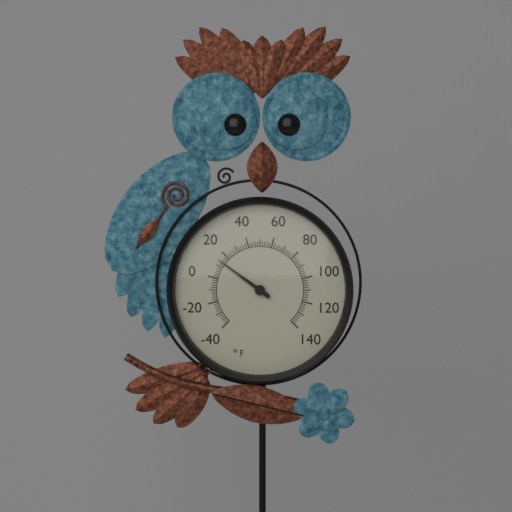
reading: 14 °F
